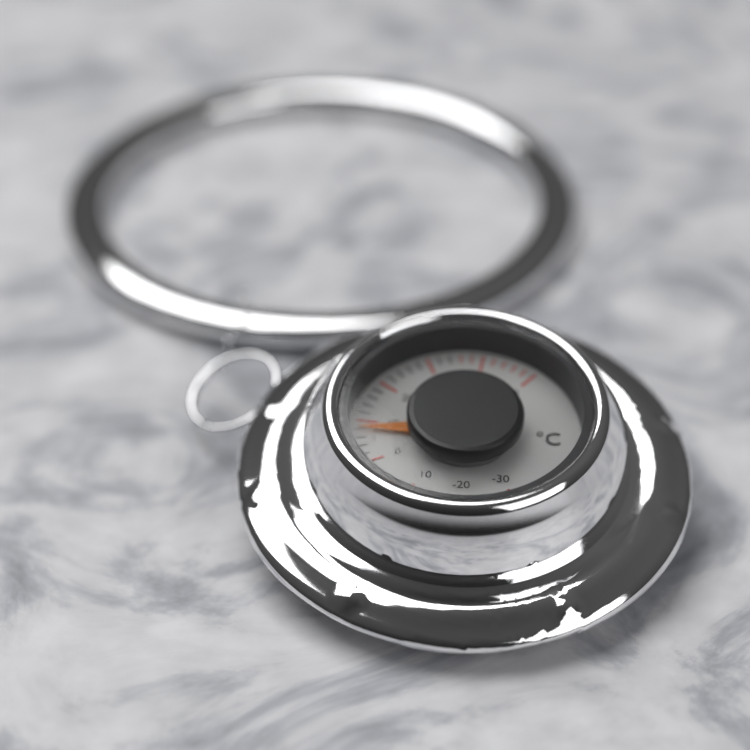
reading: 8 °C
